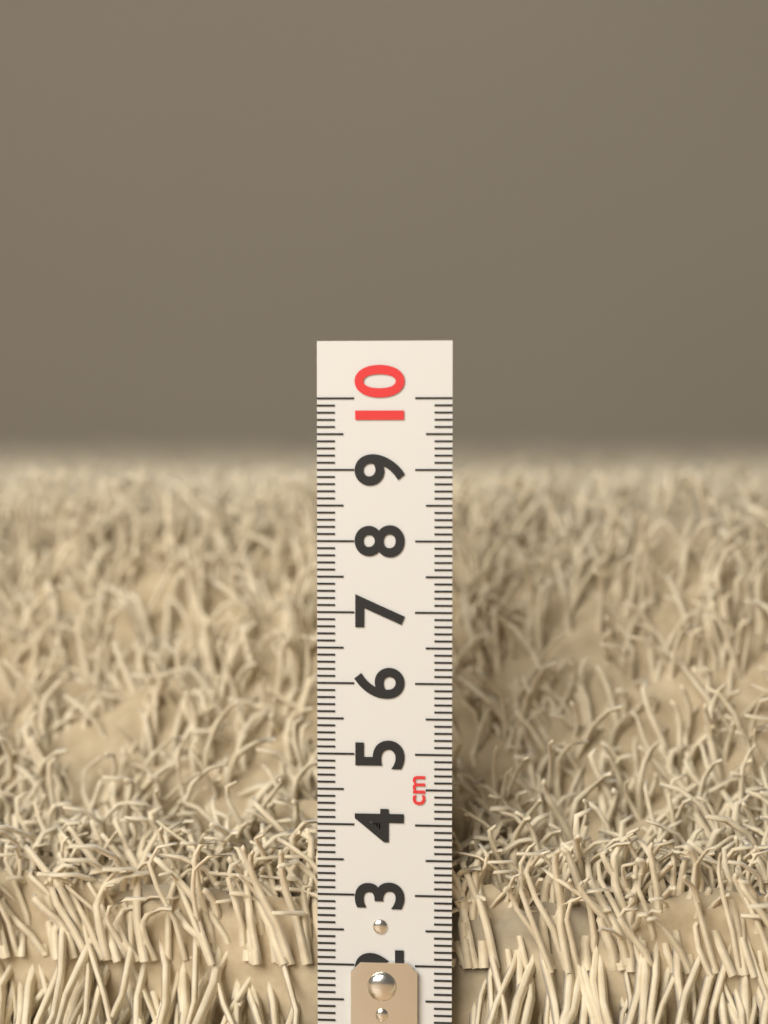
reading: 9.1 cm
